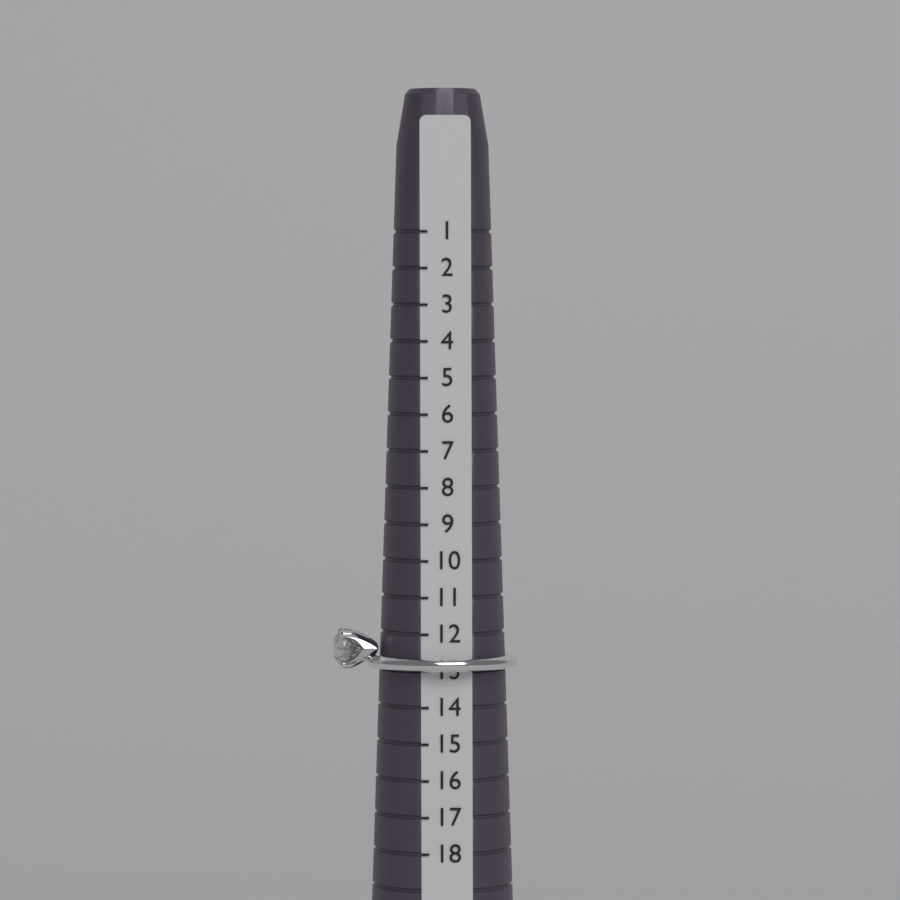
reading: 13 (no unit)
